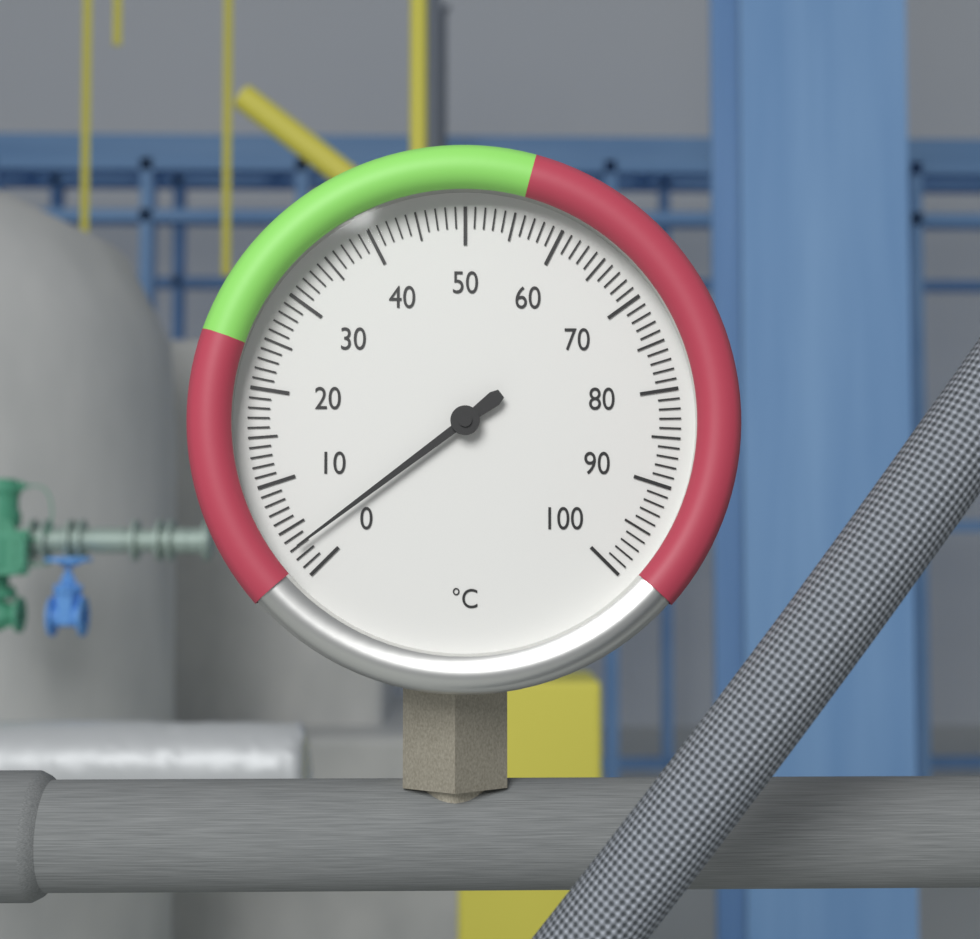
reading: 3 °C
